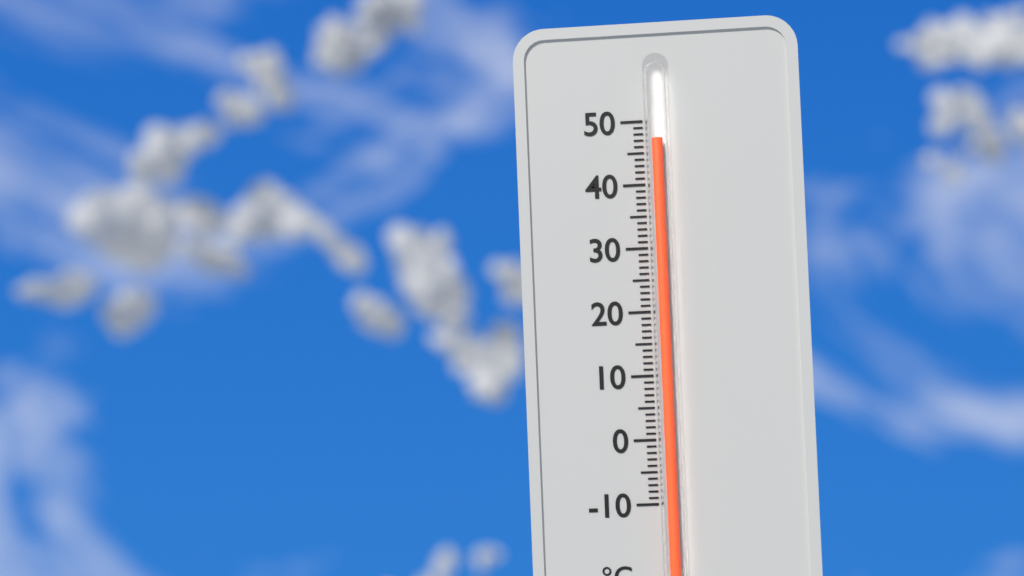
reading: 47 °C
